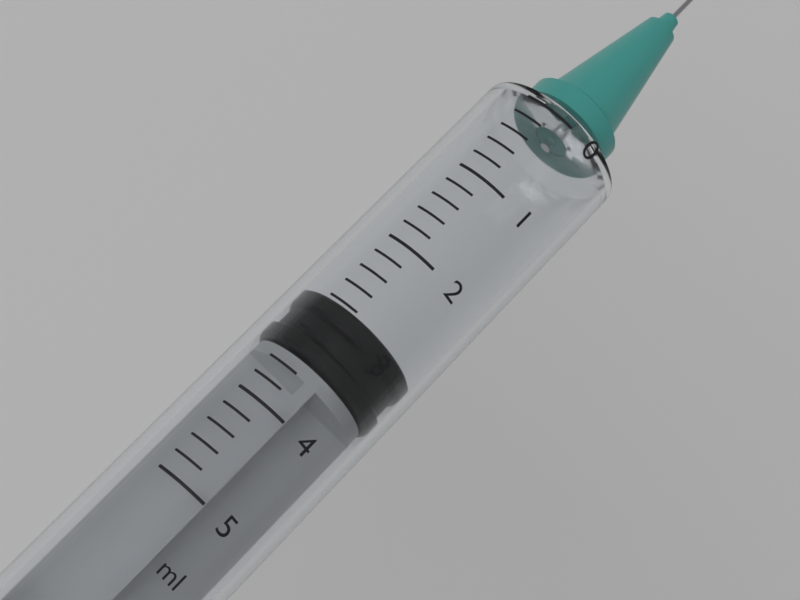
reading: 2.8 ml
